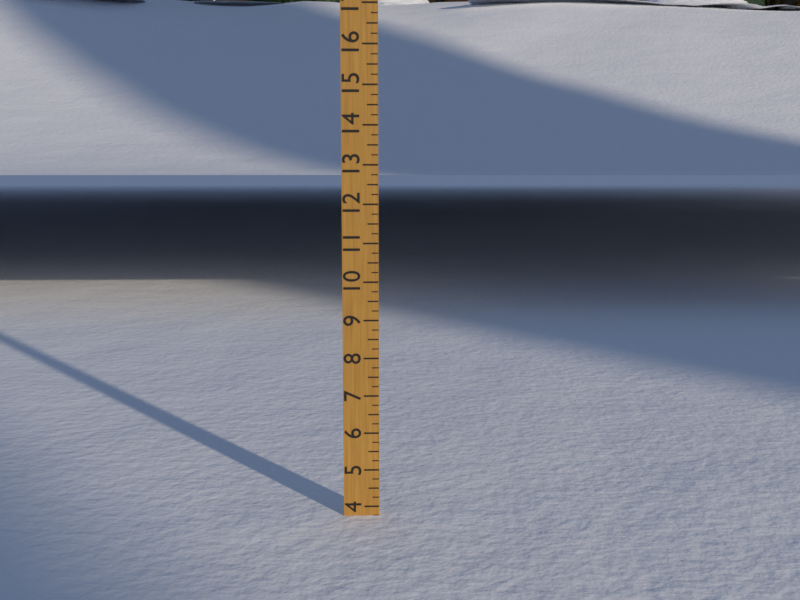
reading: 3.75 (no unit)
